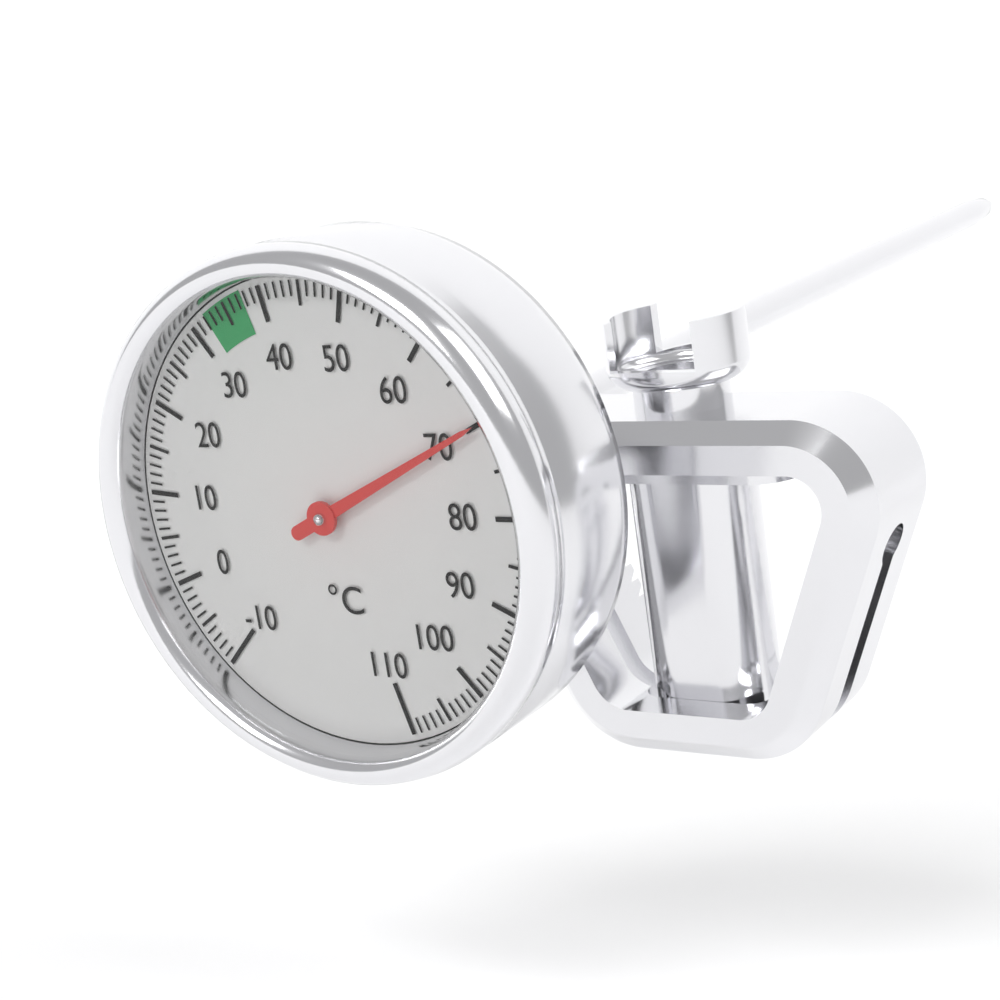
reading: 70 °C
